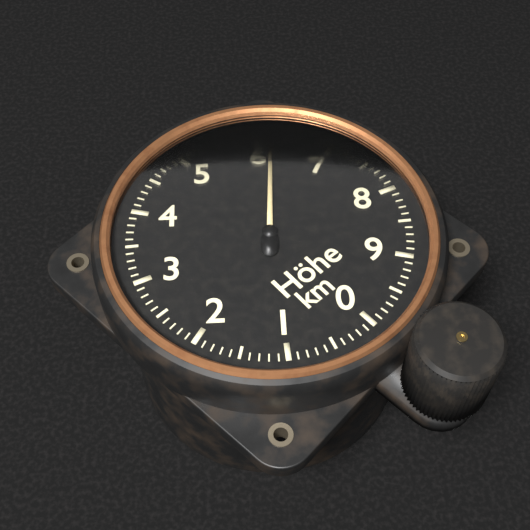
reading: 6.2 km
